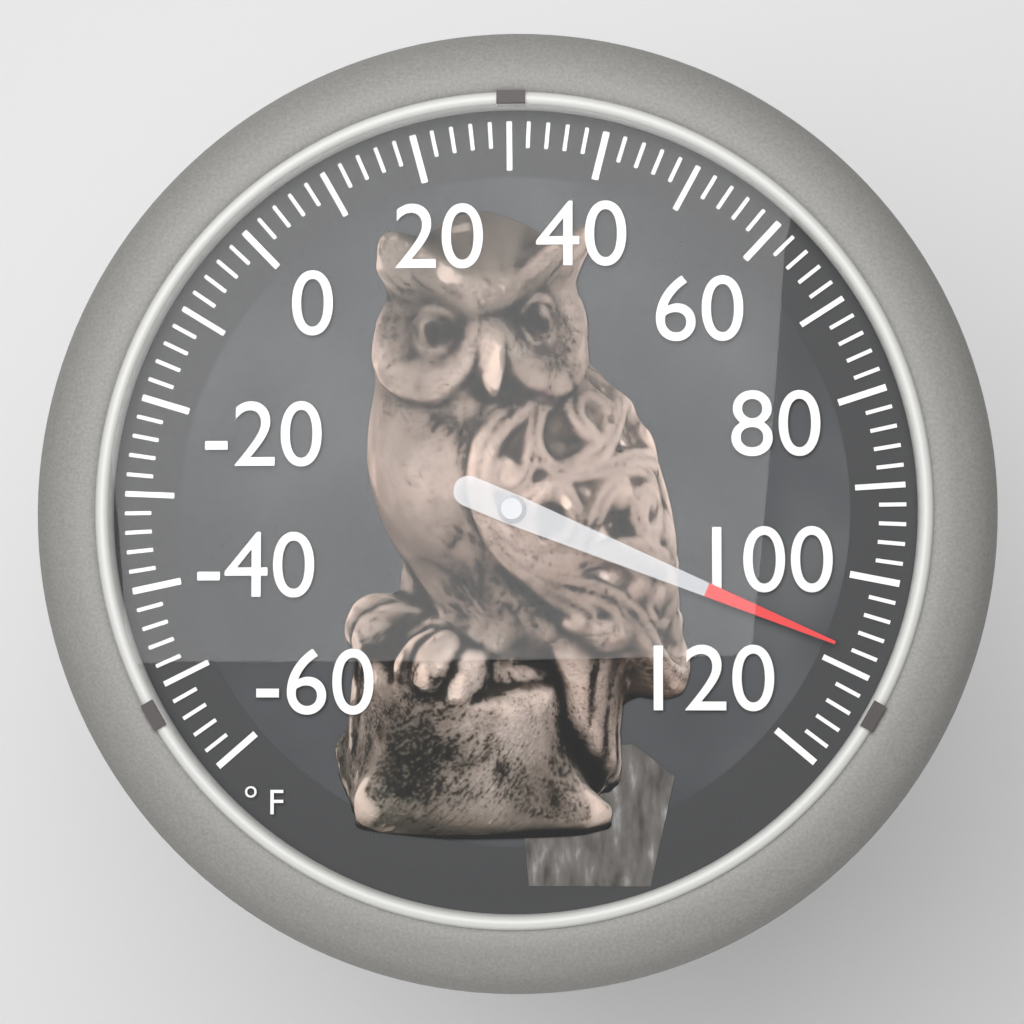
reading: 108 °F
